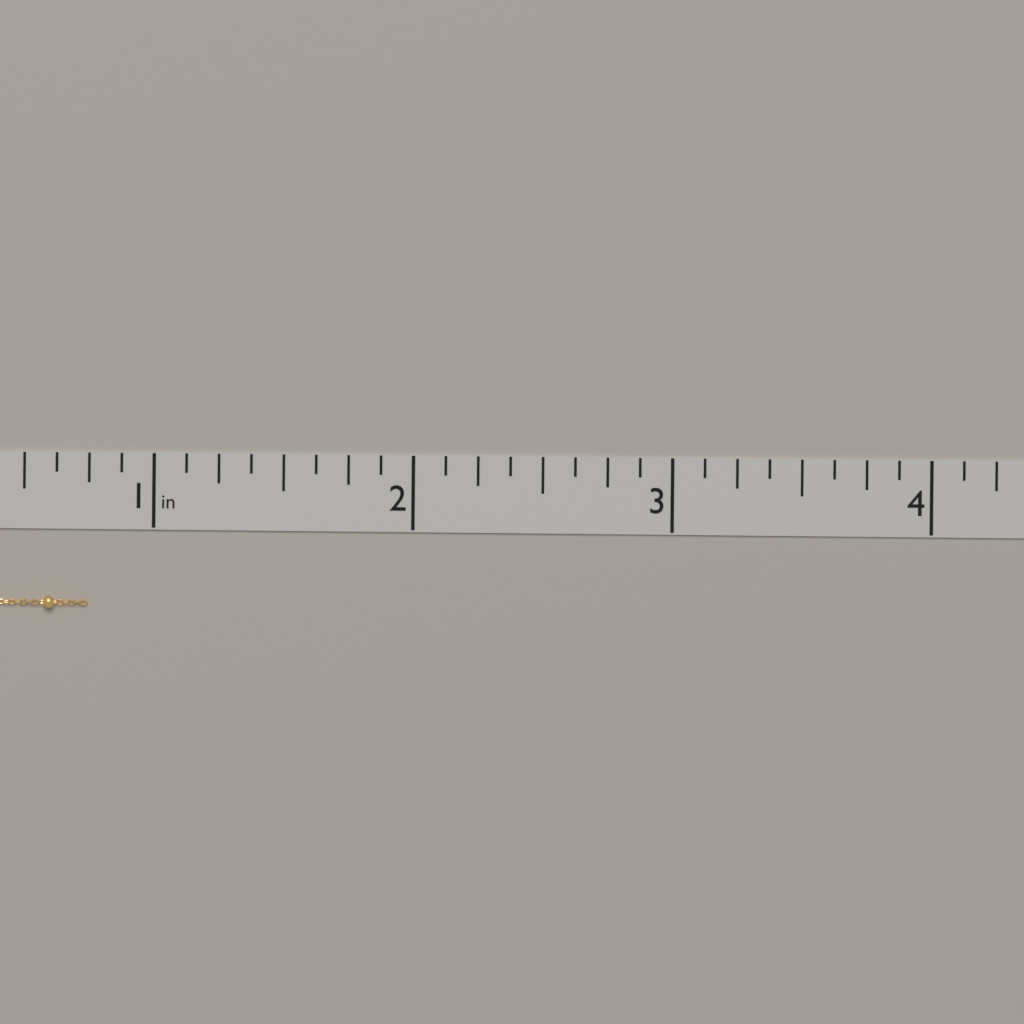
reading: 0.750 in
